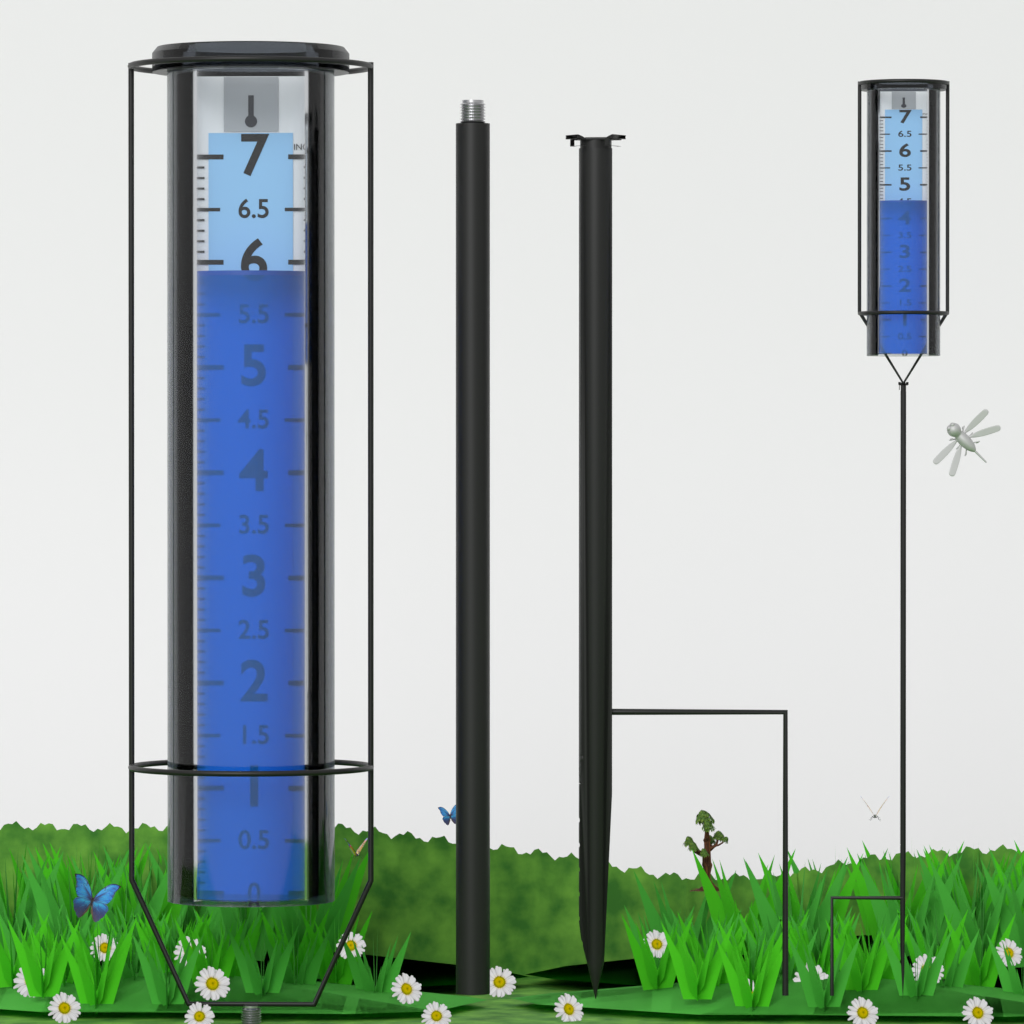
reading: 5.9 in
